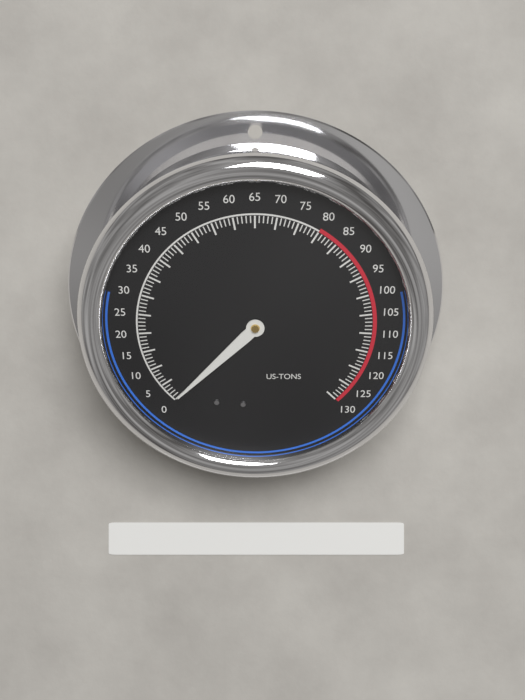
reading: 0 US-TONS
